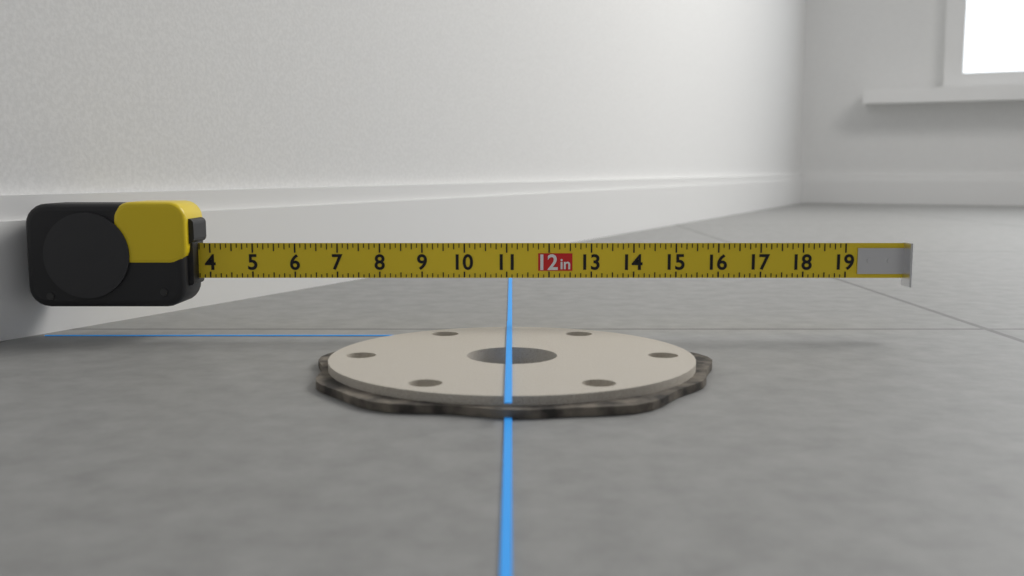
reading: 11.125 in
